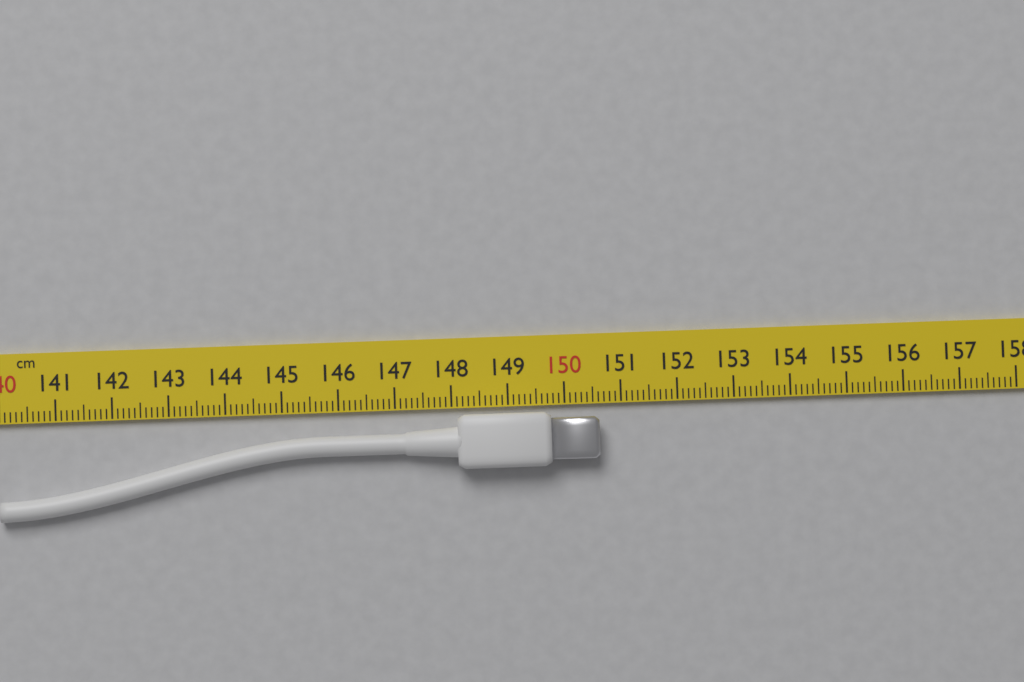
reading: 150.6 cm
